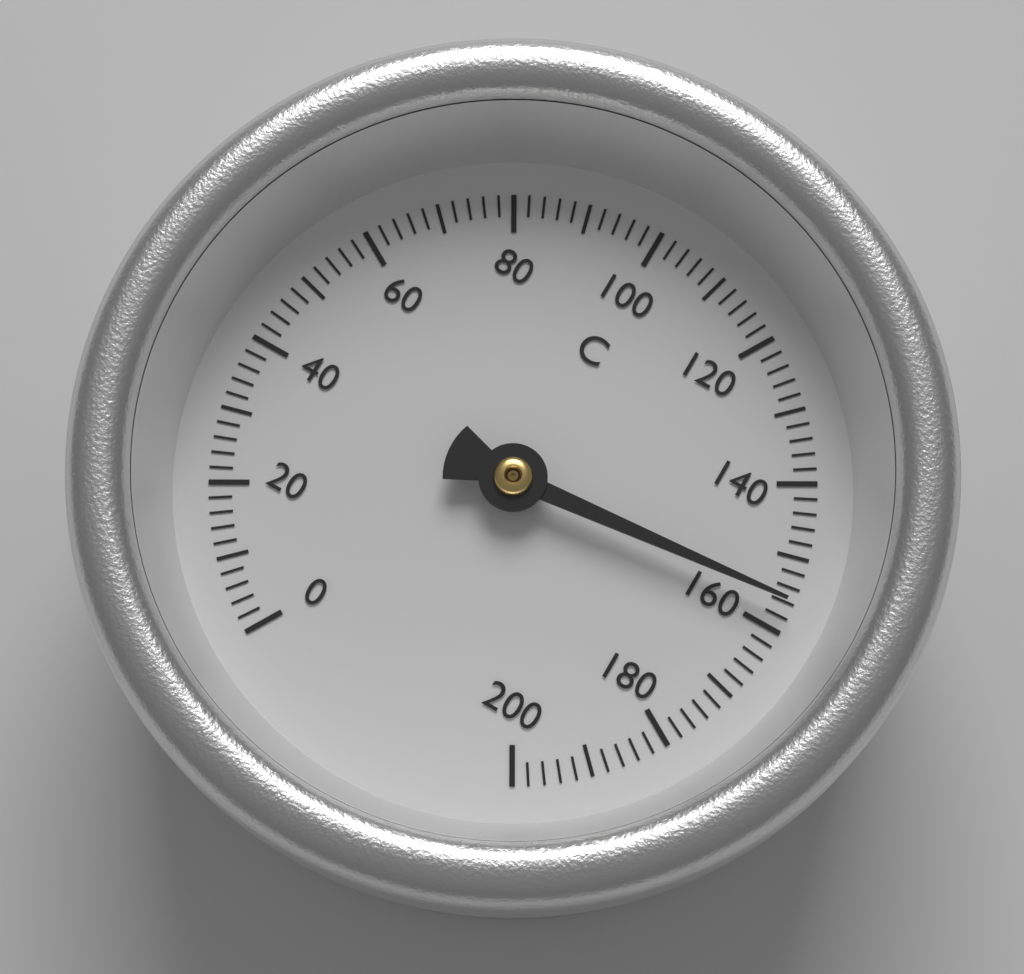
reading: 156 °C
